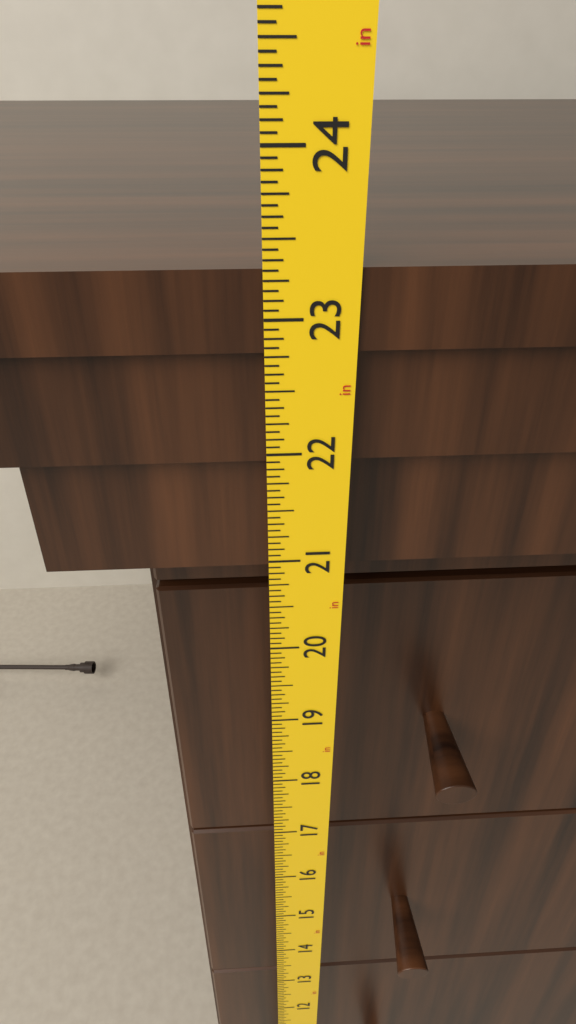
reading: 23.3125 in
